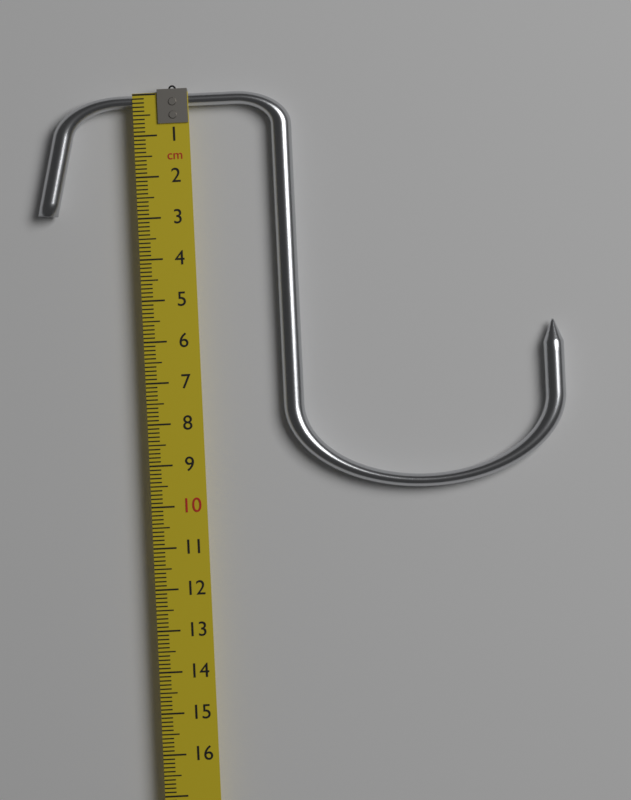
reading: 9.8 cm
